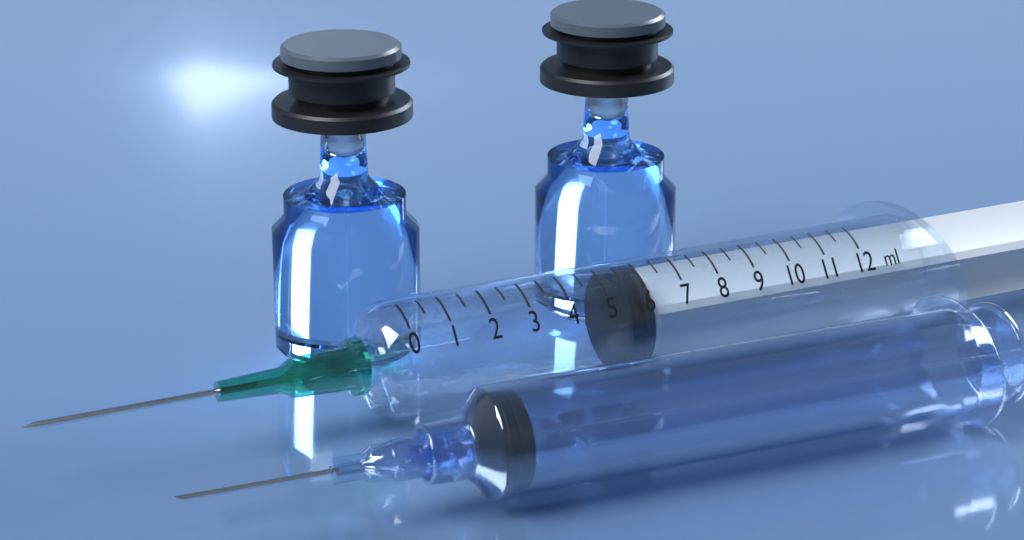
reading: 5.5 ml
